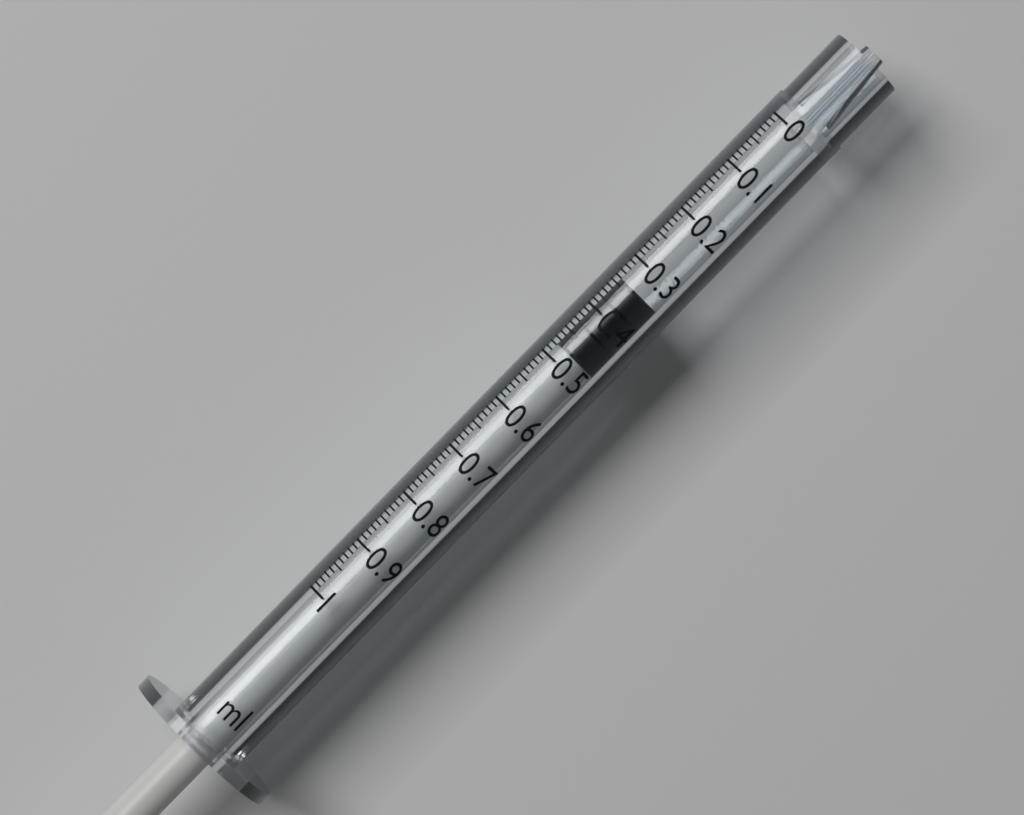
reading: 0.34 ml
